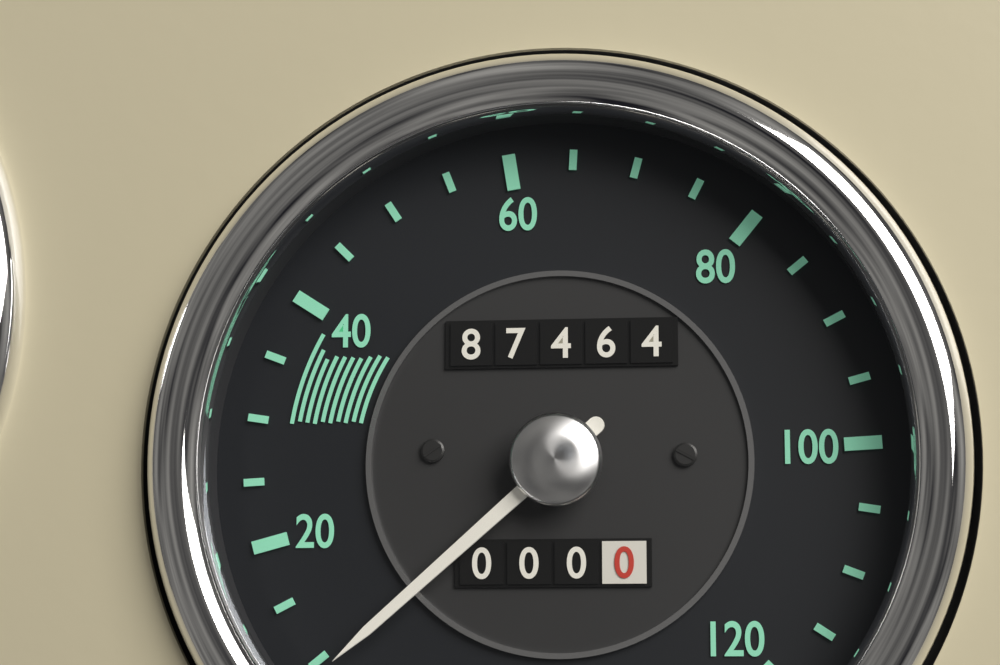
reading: 9 (no unit)
